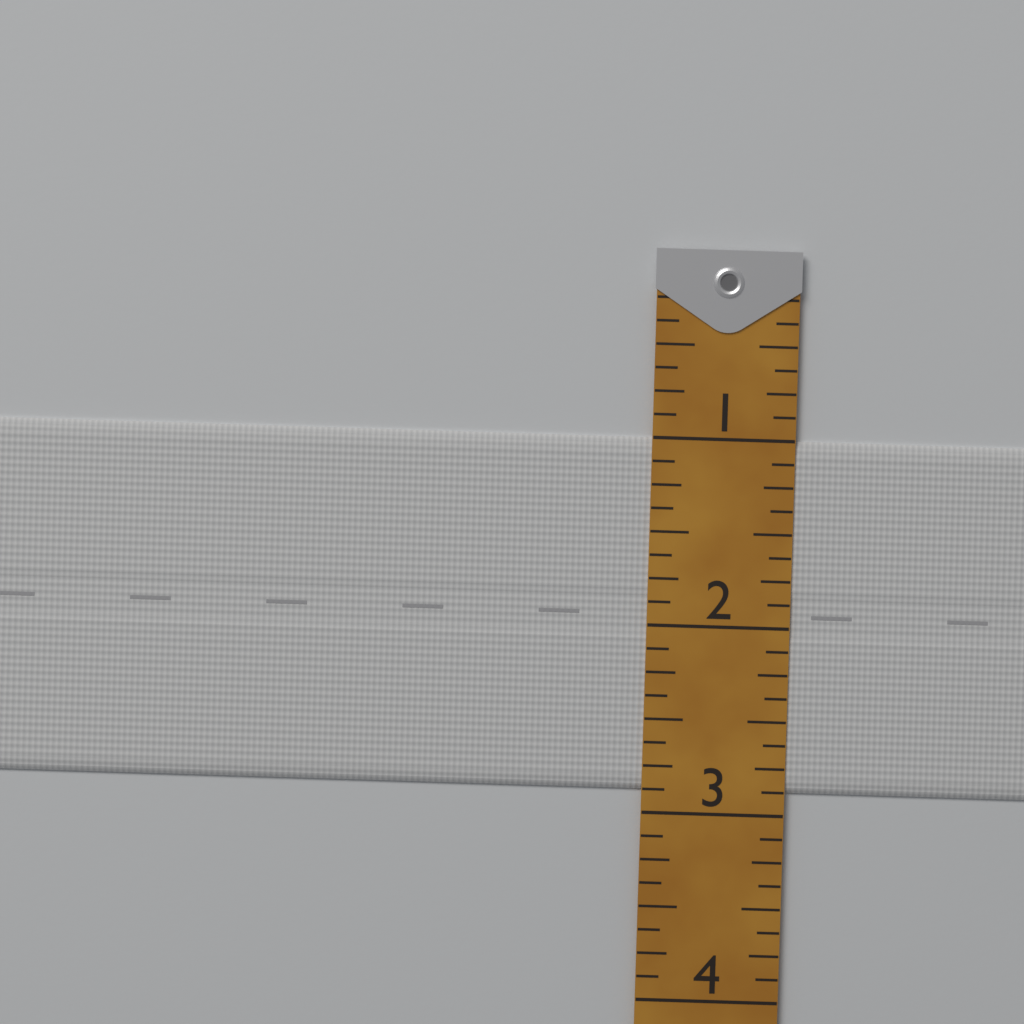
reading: 2.875 (no unit)
